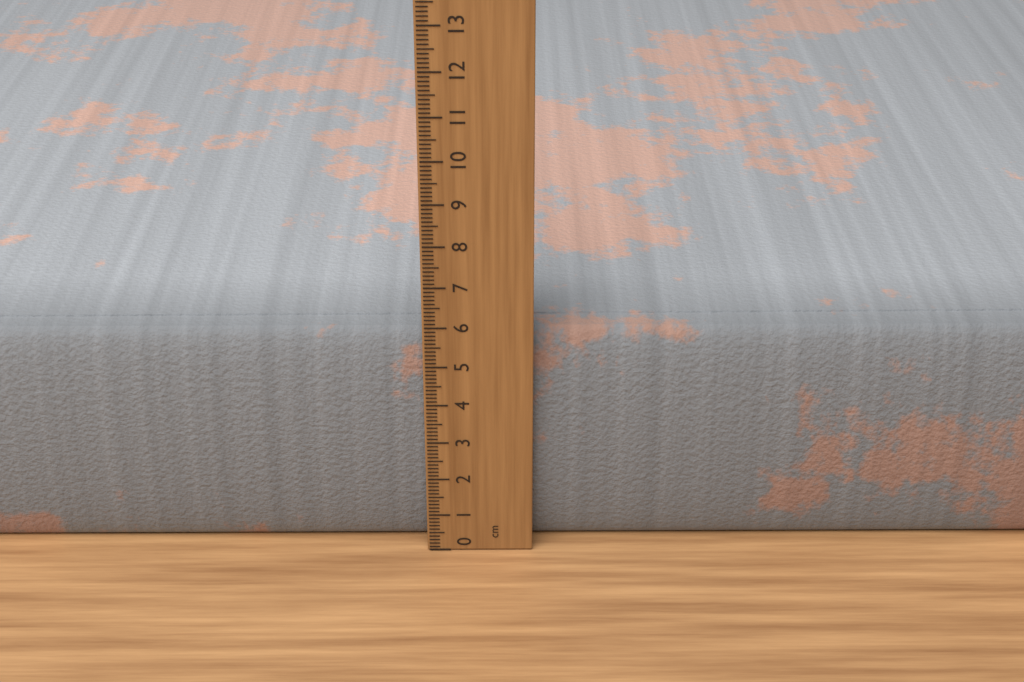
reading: 5.7 cm
